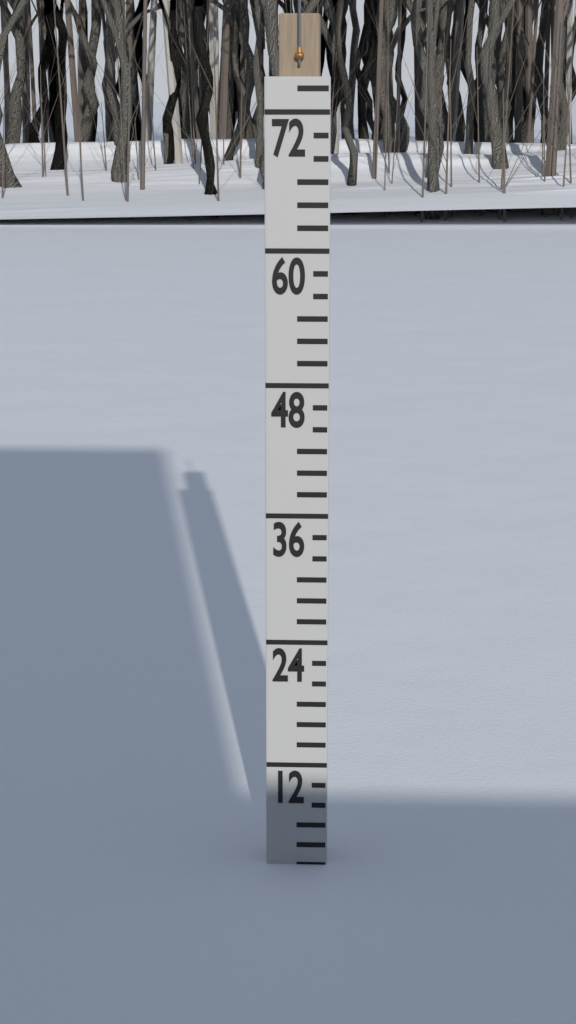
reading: 2 (no unit)
